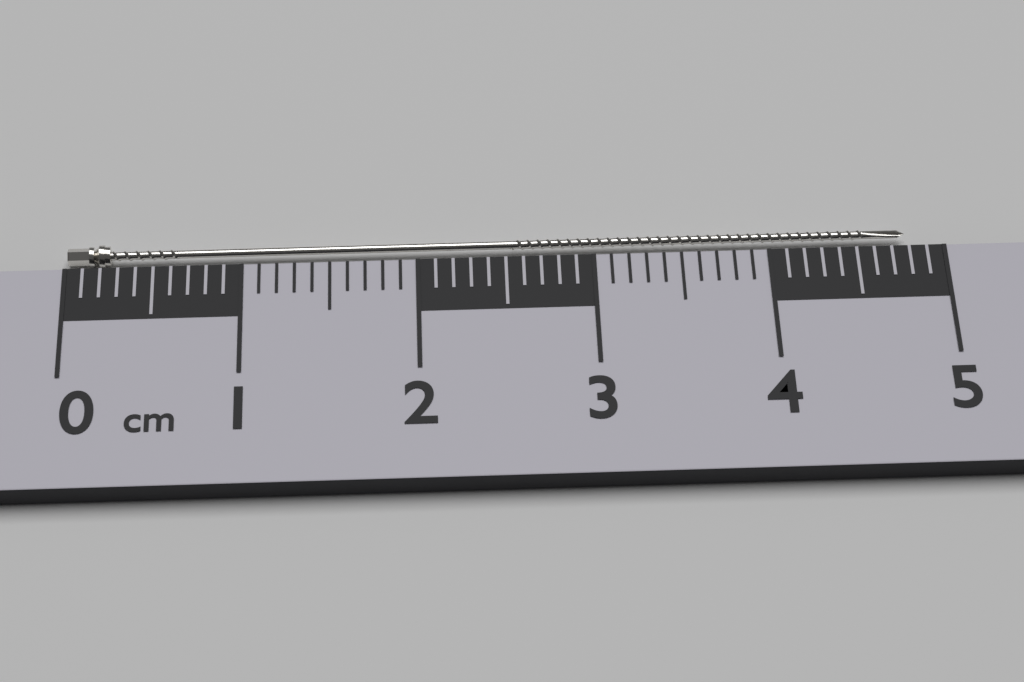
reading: 4.8 cm
